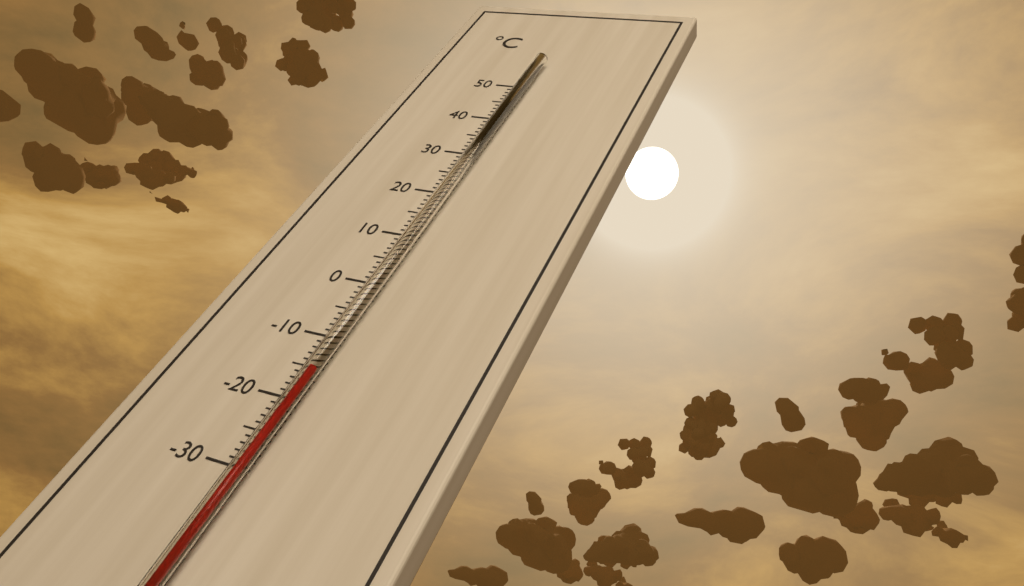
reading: -16 °C
